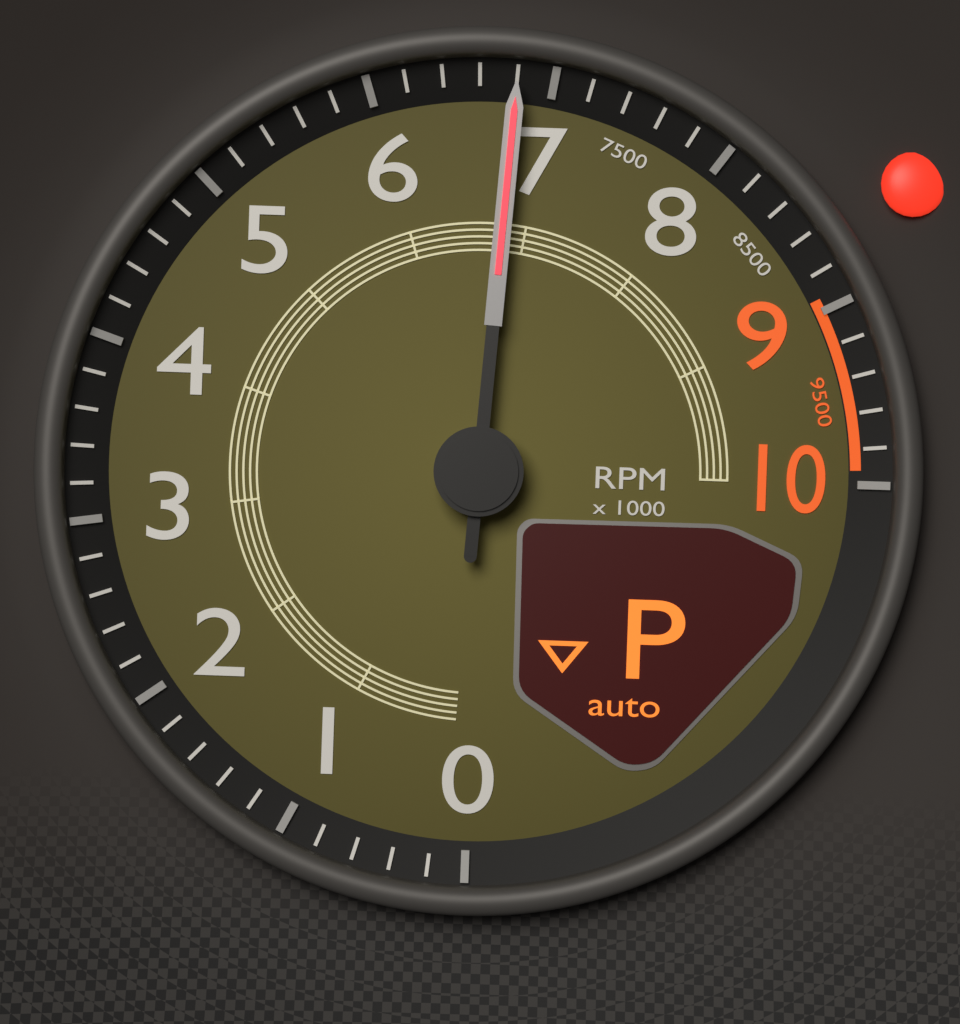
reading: 6800 RPM
